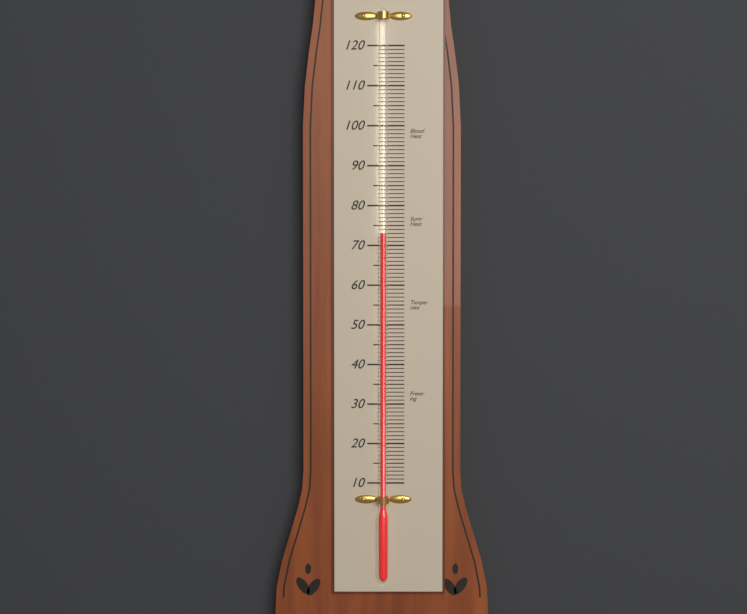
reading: 73 (no unit)
